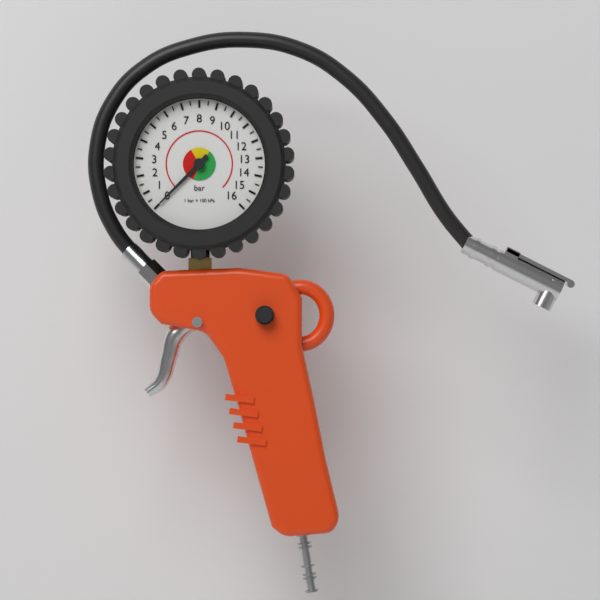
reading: 0.0 bar
